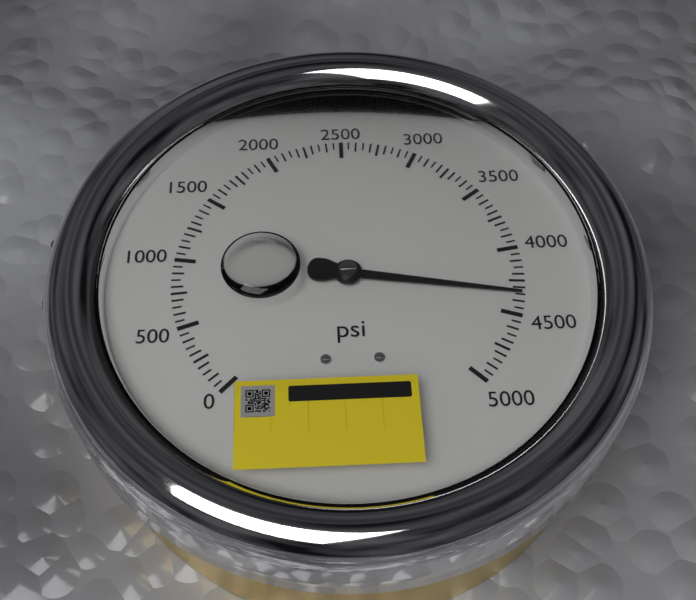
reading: 4350 psi
